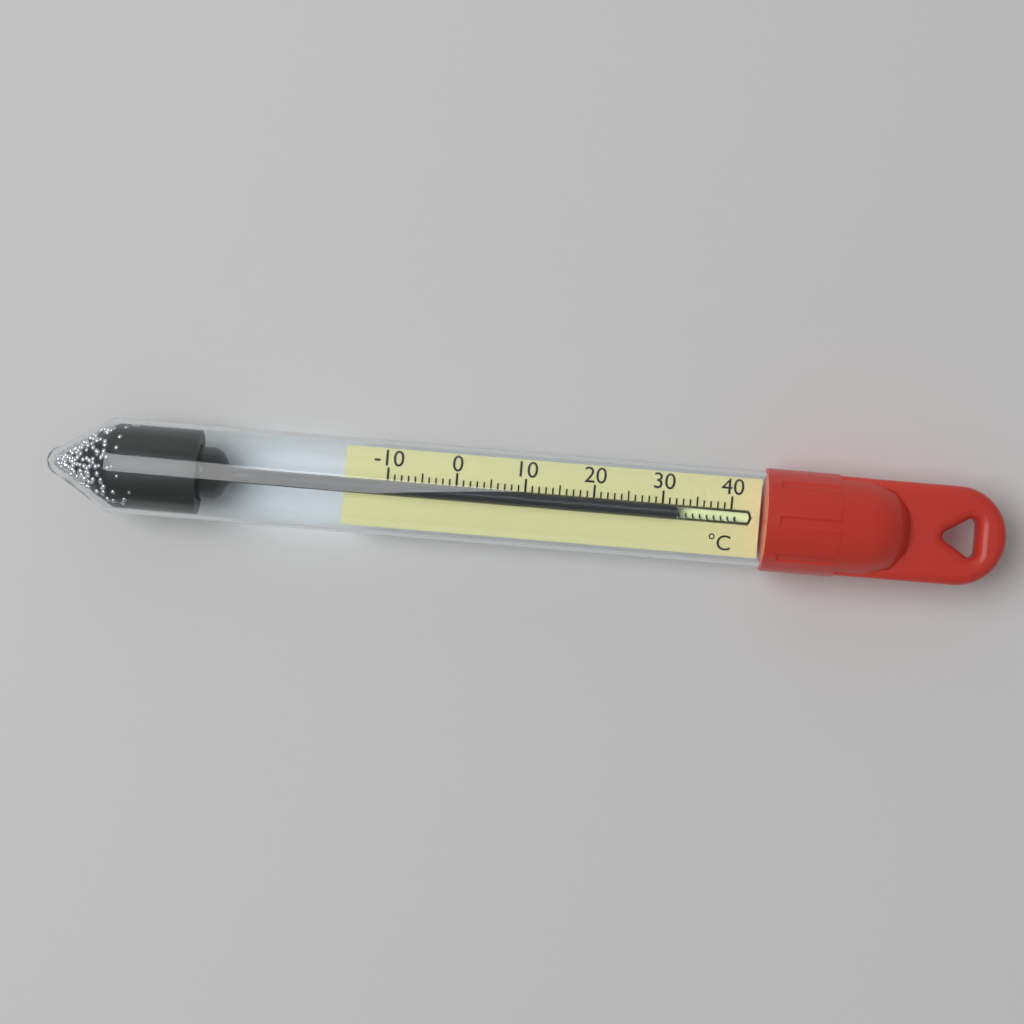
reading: 32 °C
